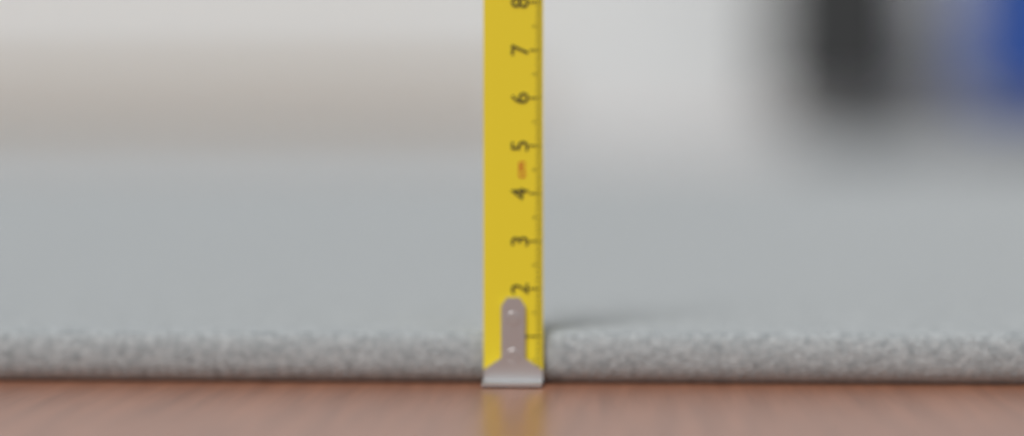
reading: 1.1 cm
